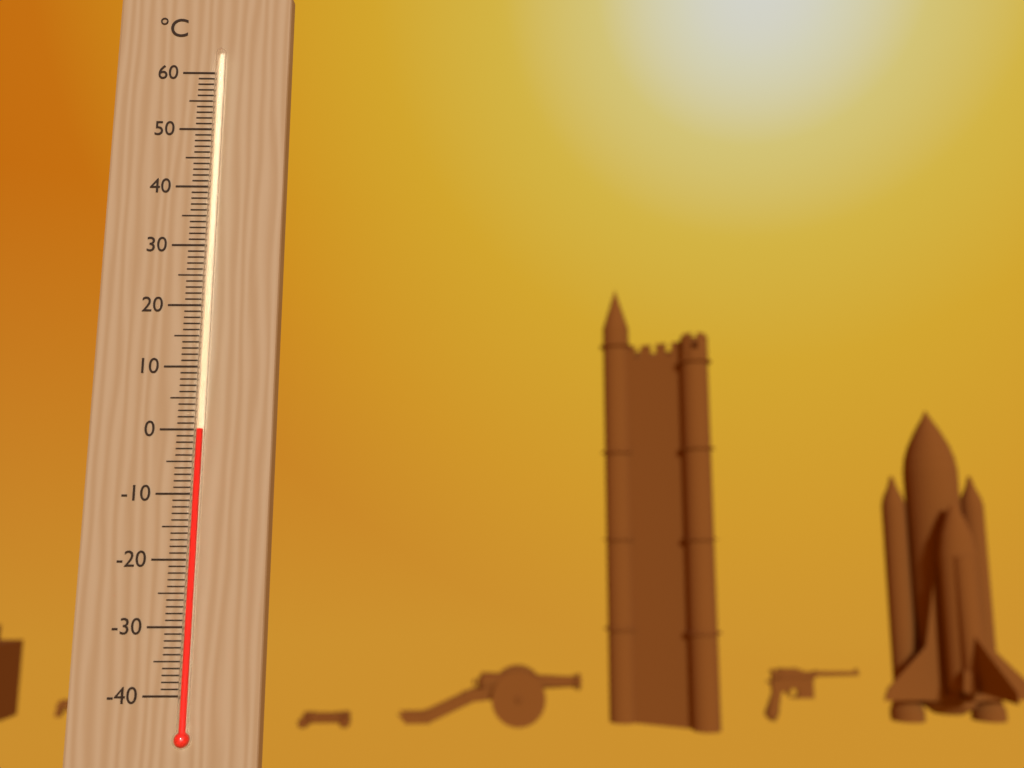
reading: 0 °C
